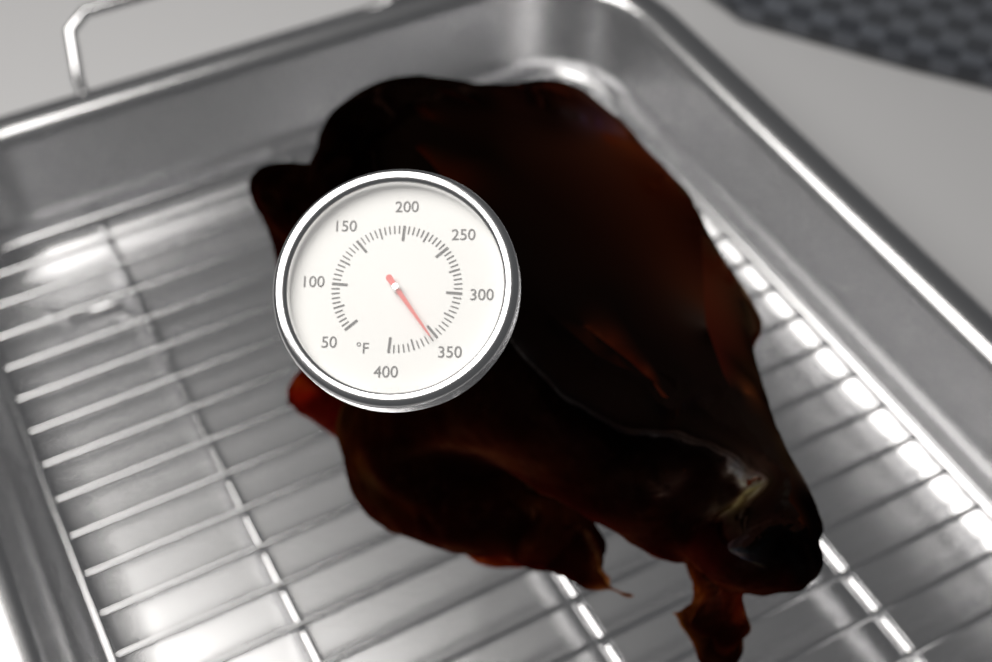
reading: 355 °F
